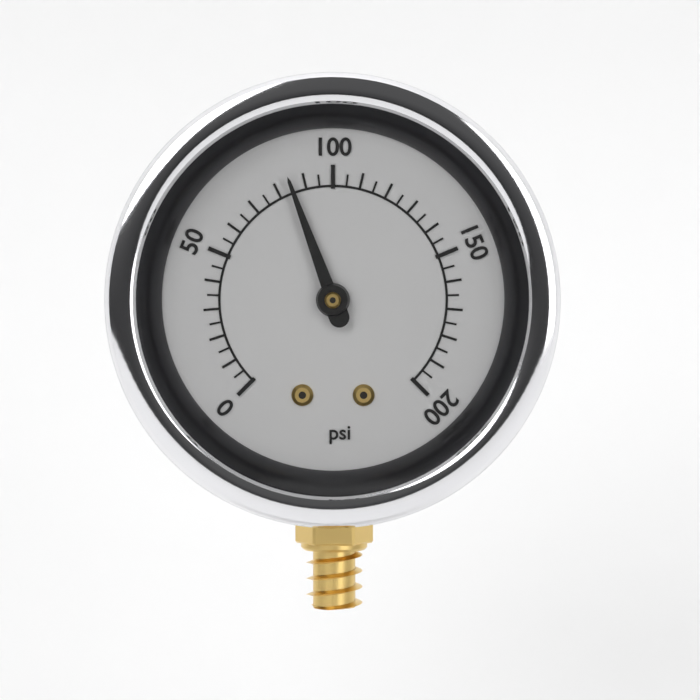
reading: 85 psi
